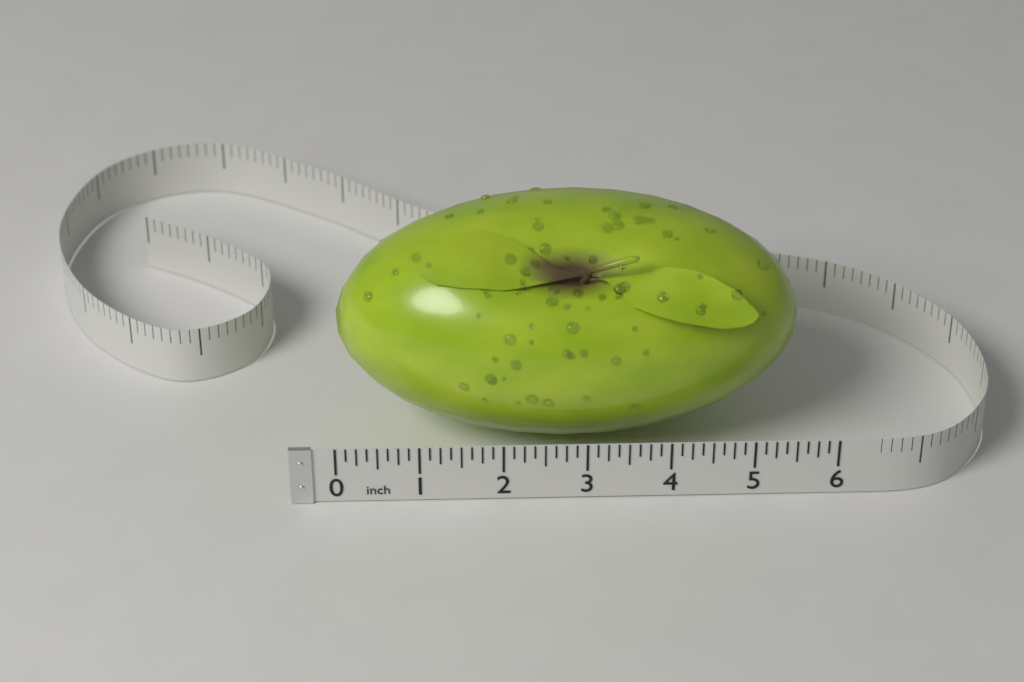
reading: 5.625 in
